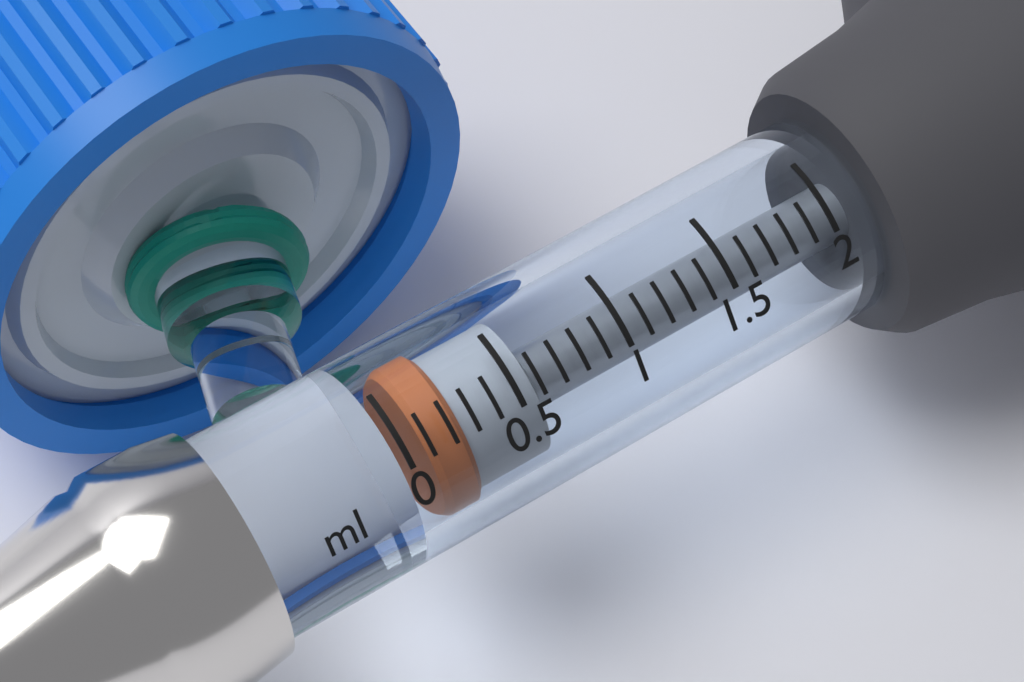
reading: 0.1 ml
